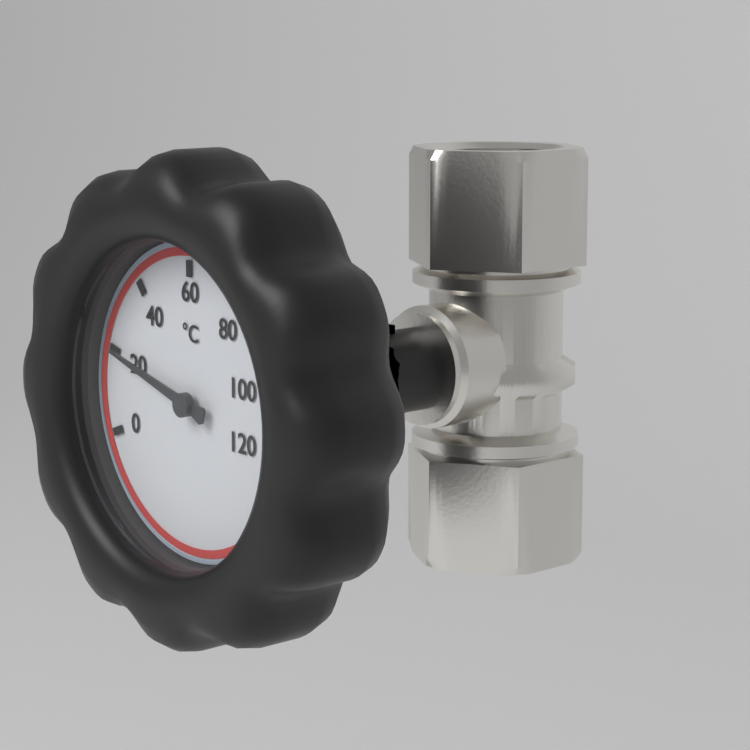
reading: 20 °C
